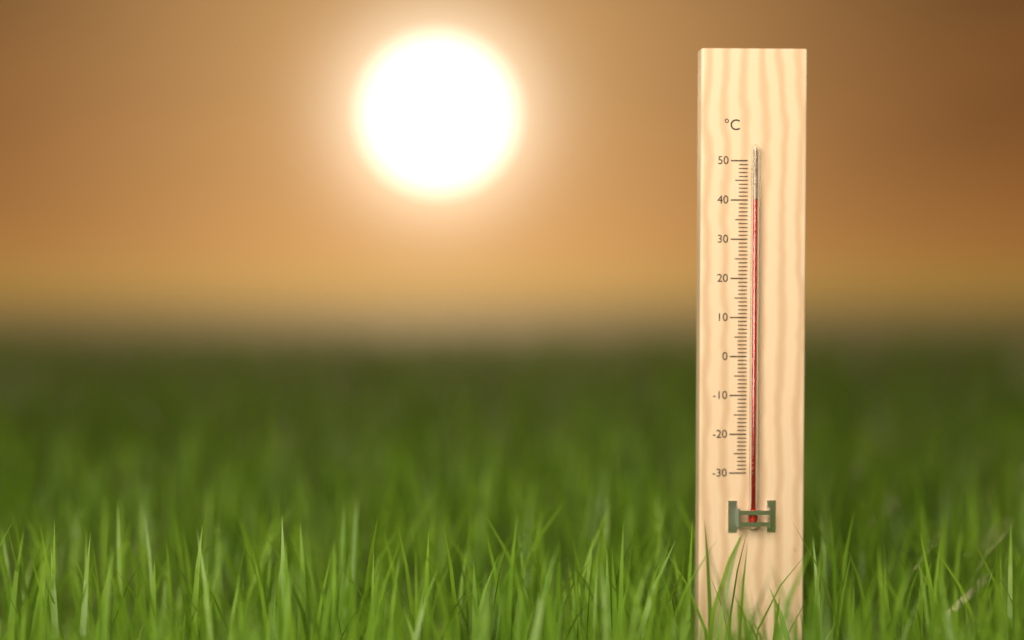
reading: 40 °C
